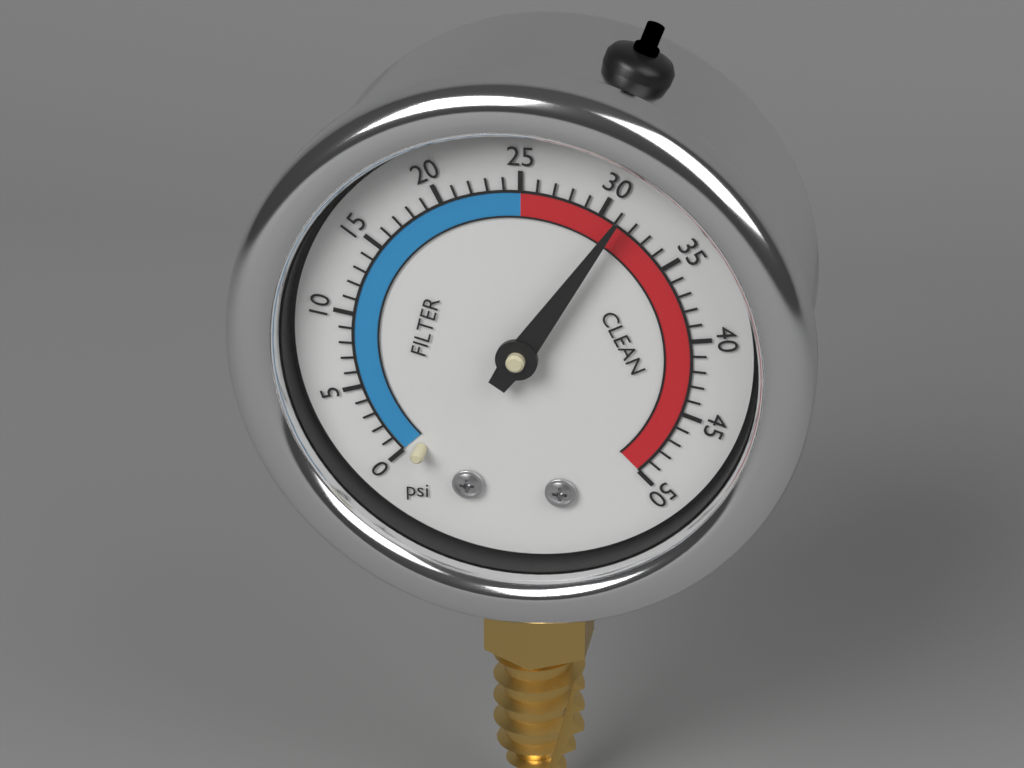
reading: 31 psi
